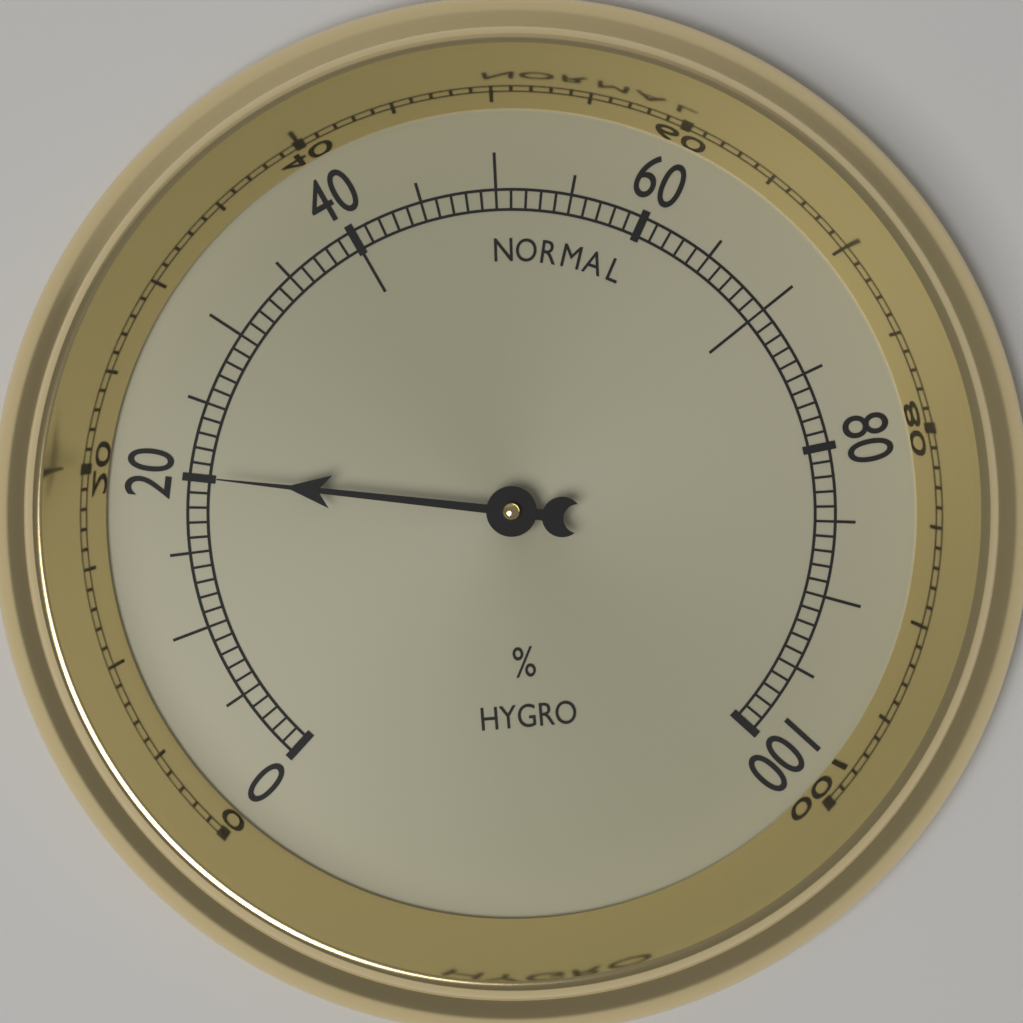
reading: 20 %
